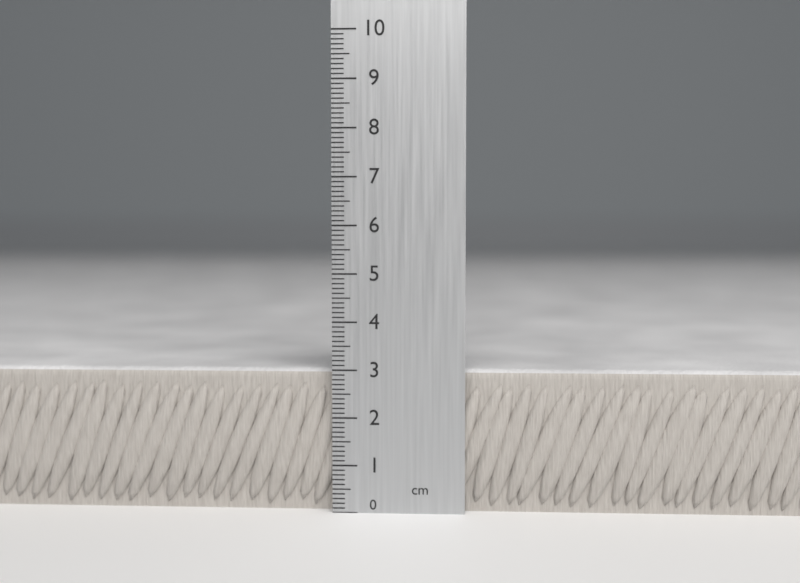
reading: 3.0 cm
